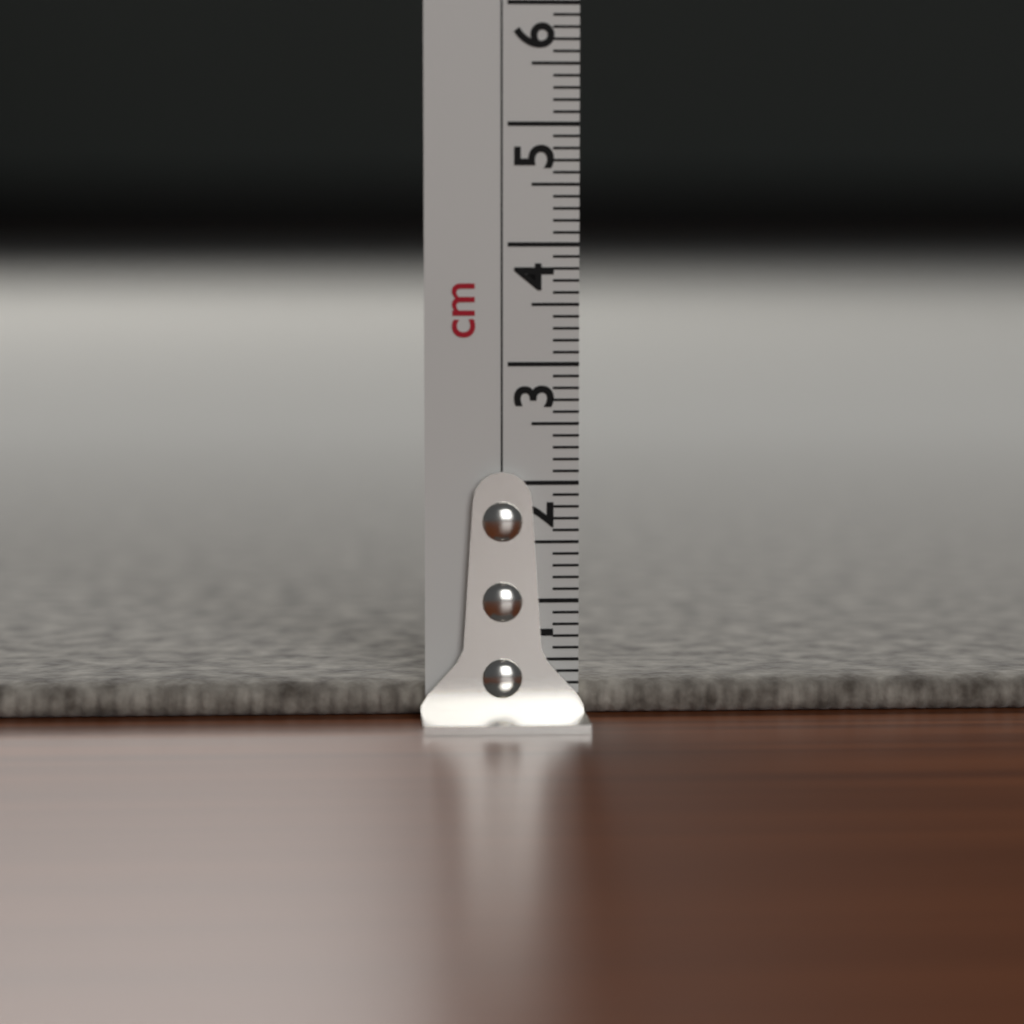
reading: 0.3 cm
